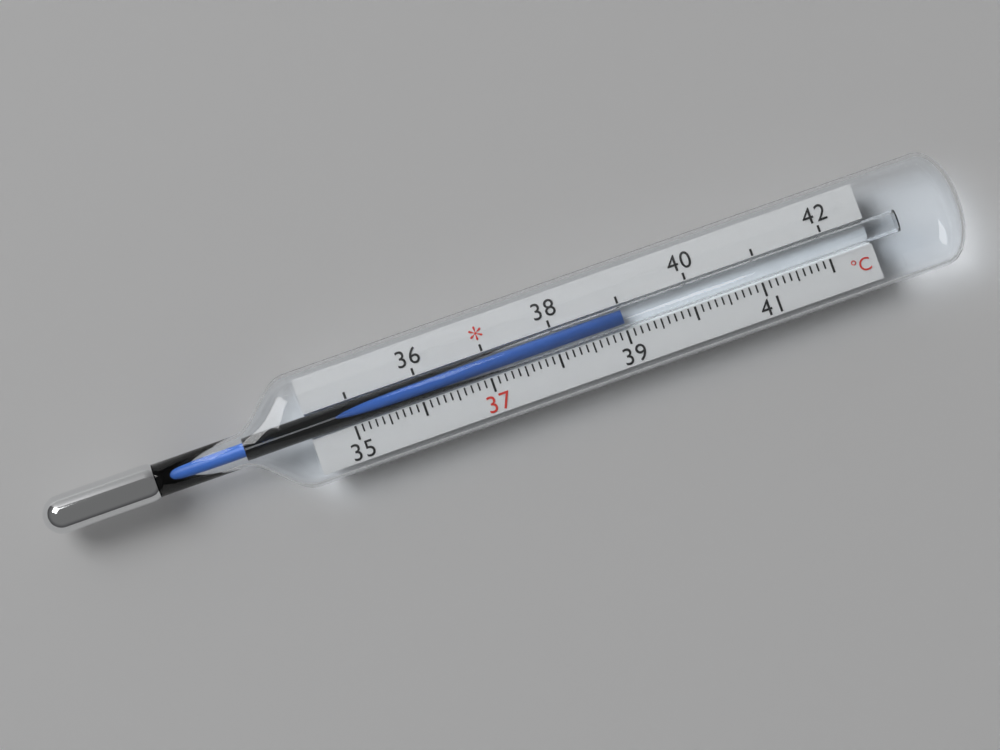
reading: 39.0 °C
